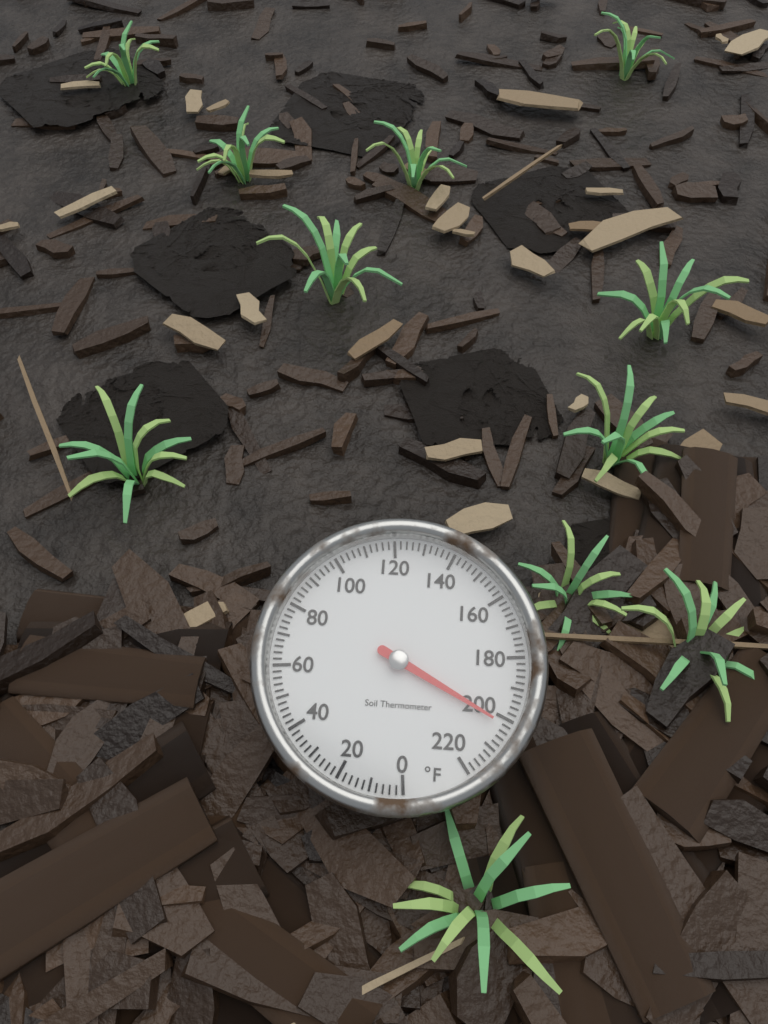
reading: 202 °F
